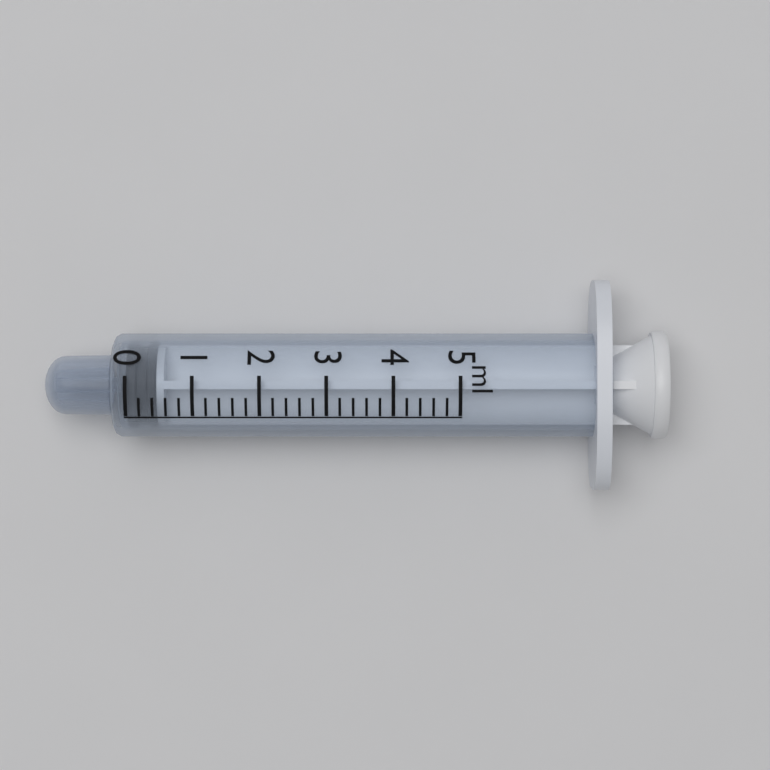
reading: 0.0 ml
